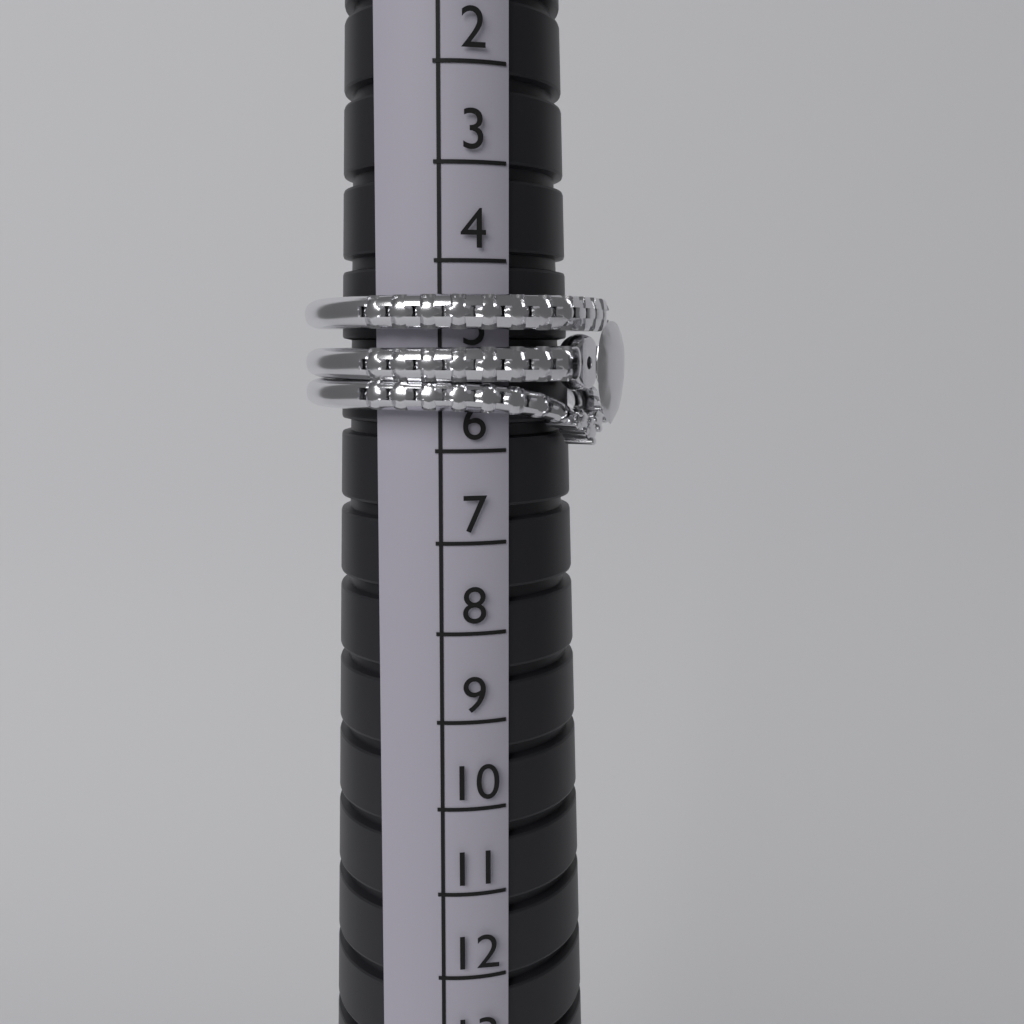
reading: 6 (no unit)
